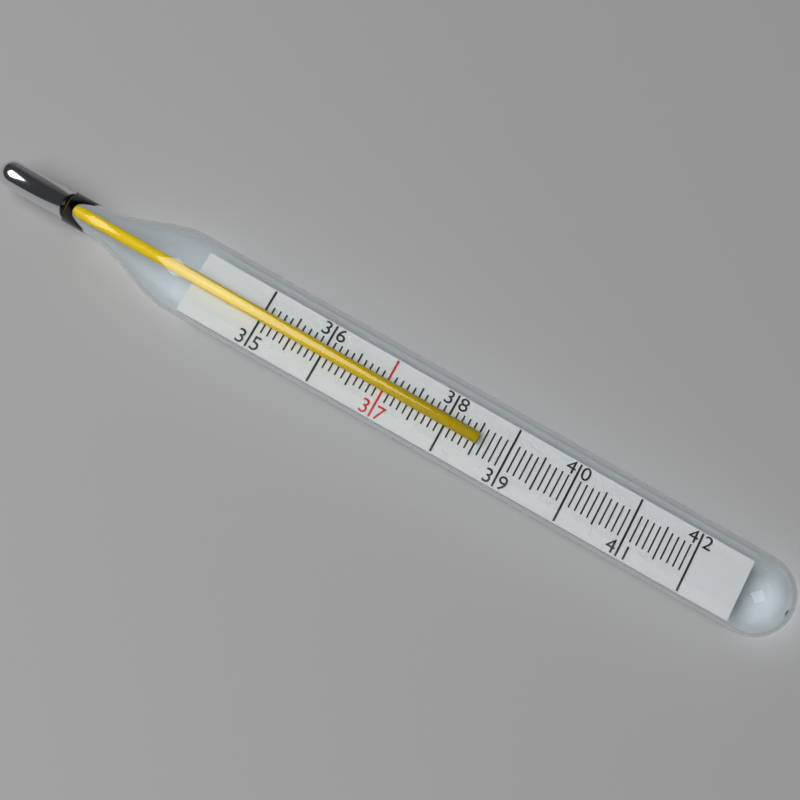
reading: 38.5 (no unit)
